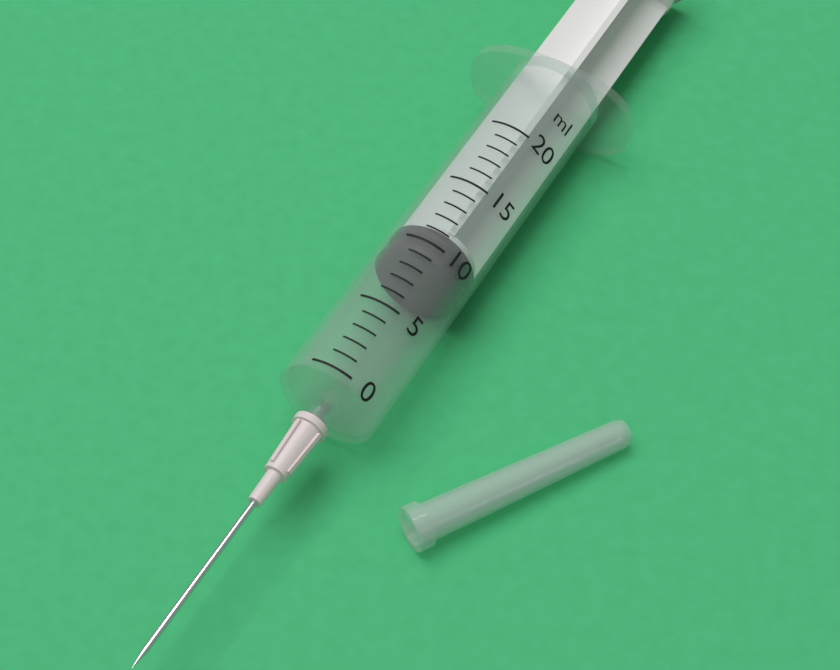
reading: 9 ml
